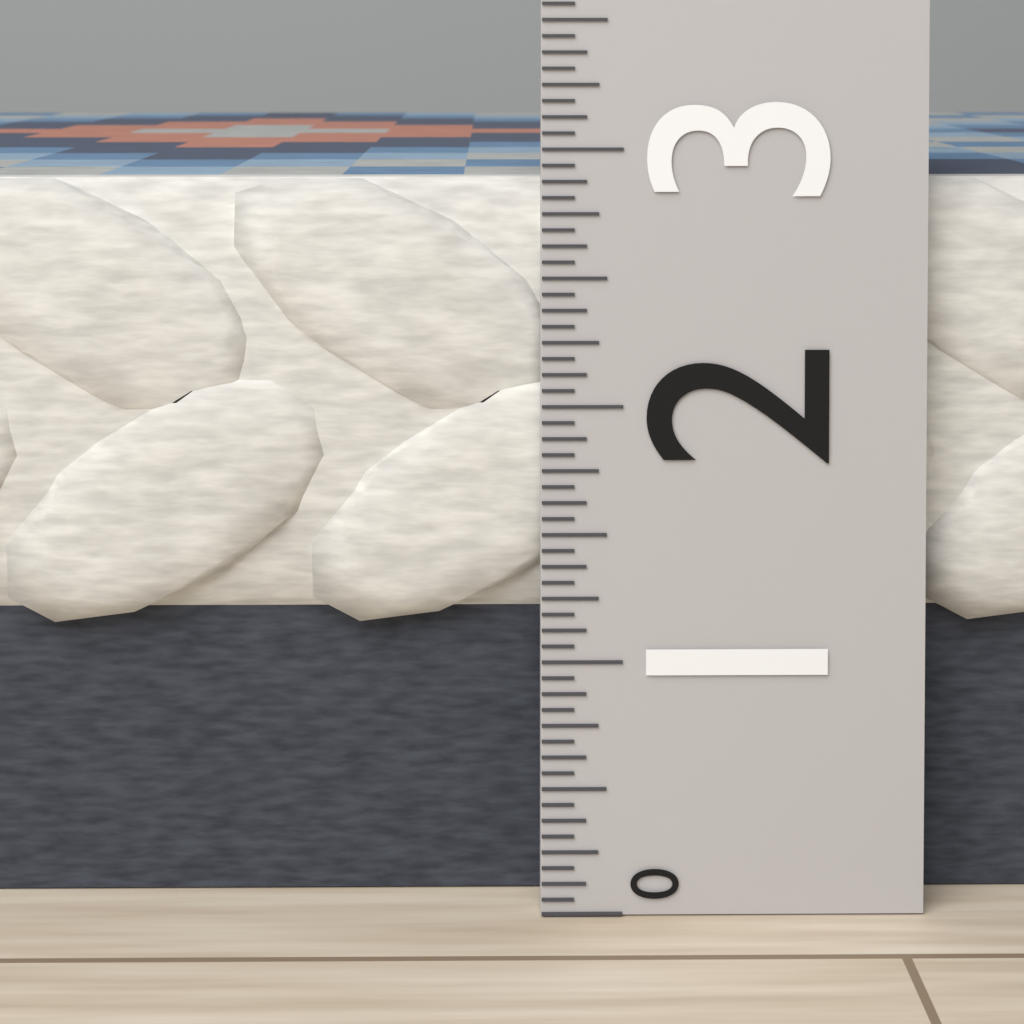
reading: 2.8750 (no unit)
